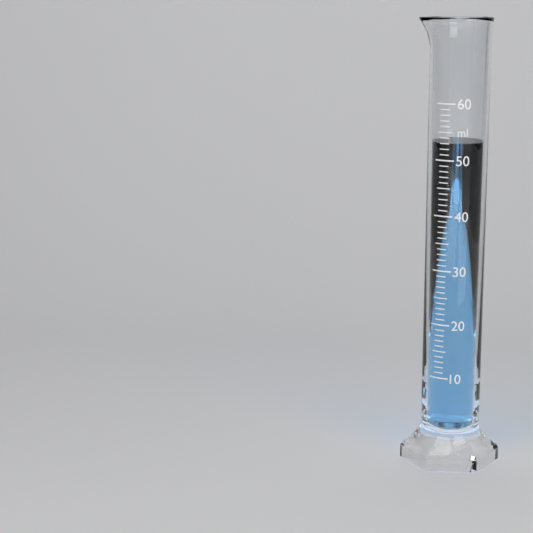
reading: 53 ml
